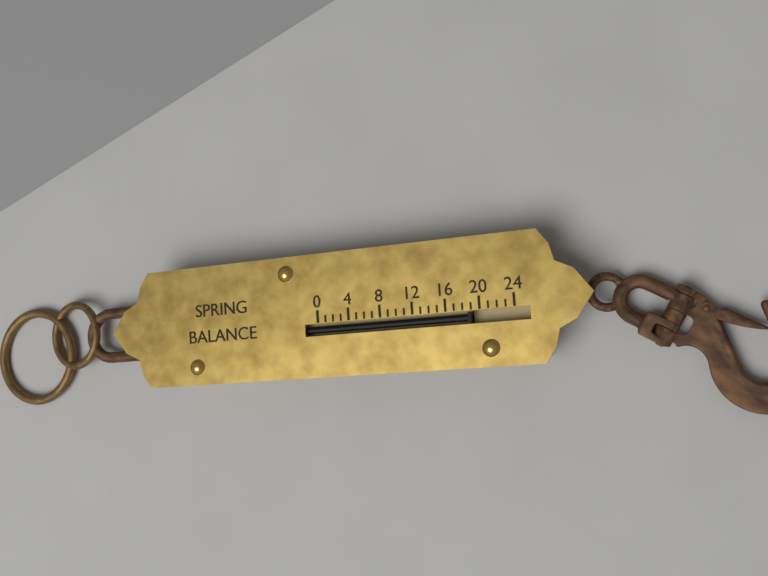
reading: 19 (no unit)
